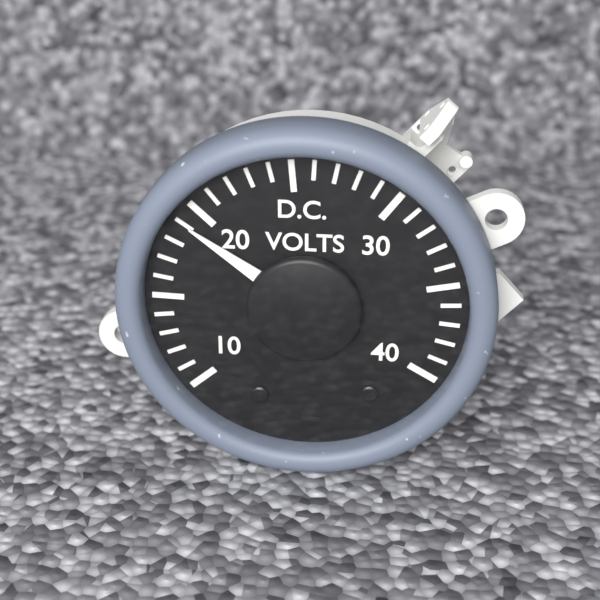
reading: 19 V
